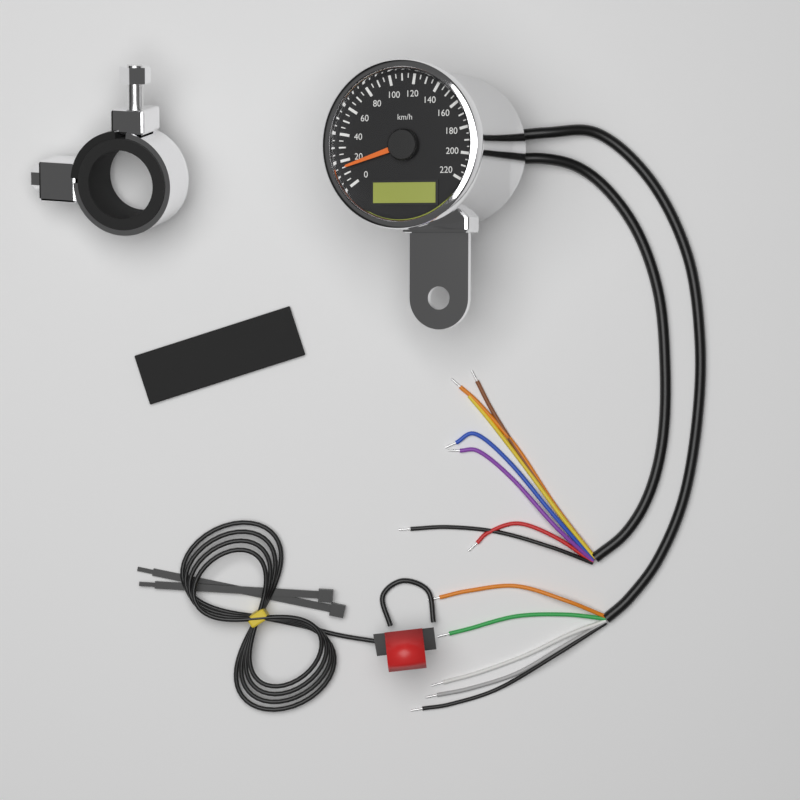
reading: 15 km/h
